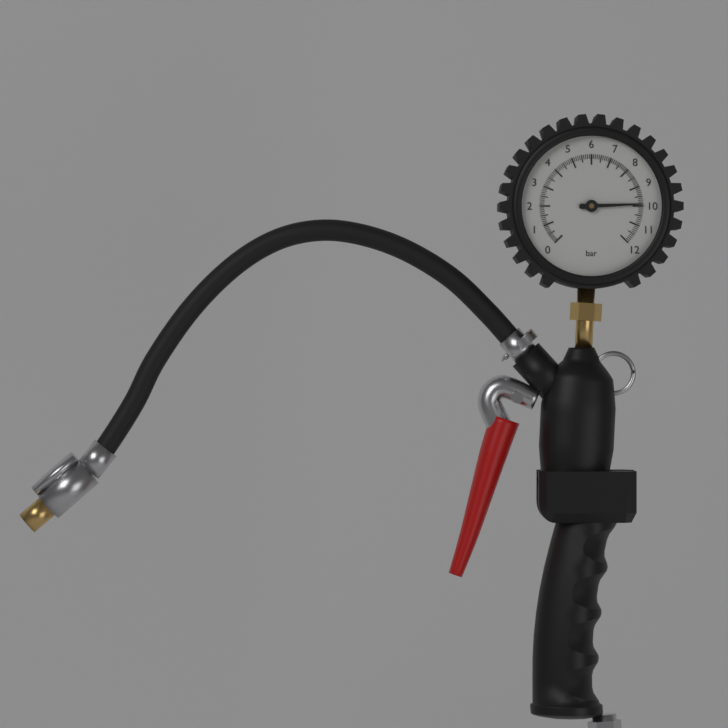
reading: 9.9 bar
